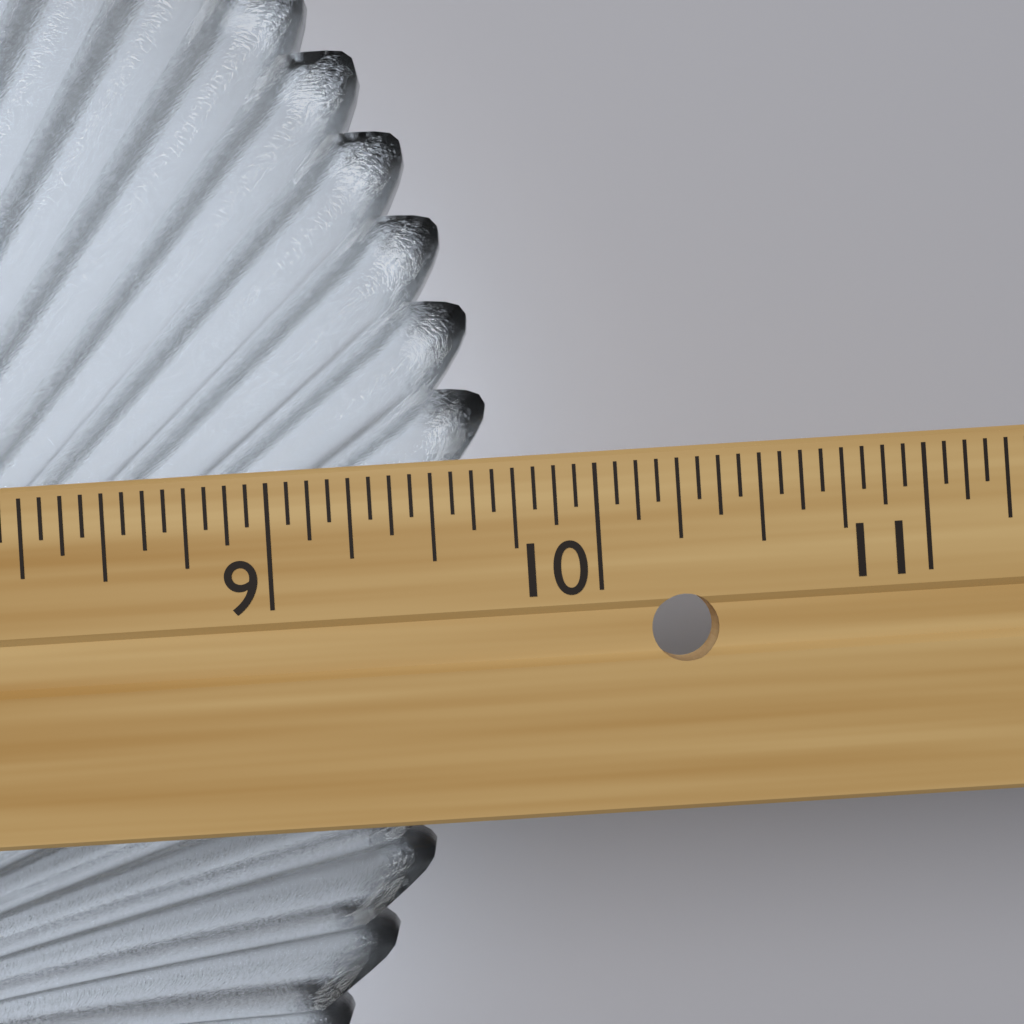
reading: 9.6875 in
